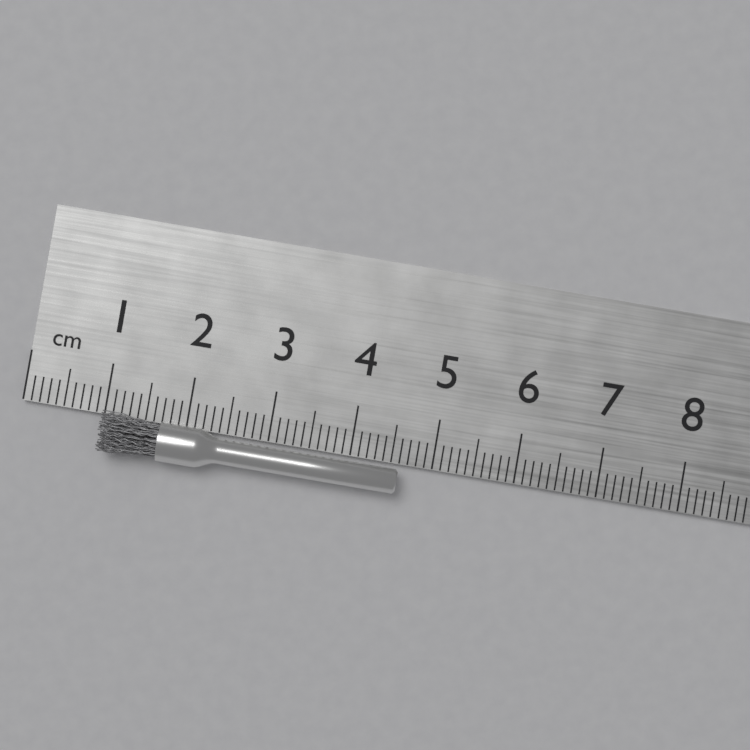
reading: 4.6 cm
